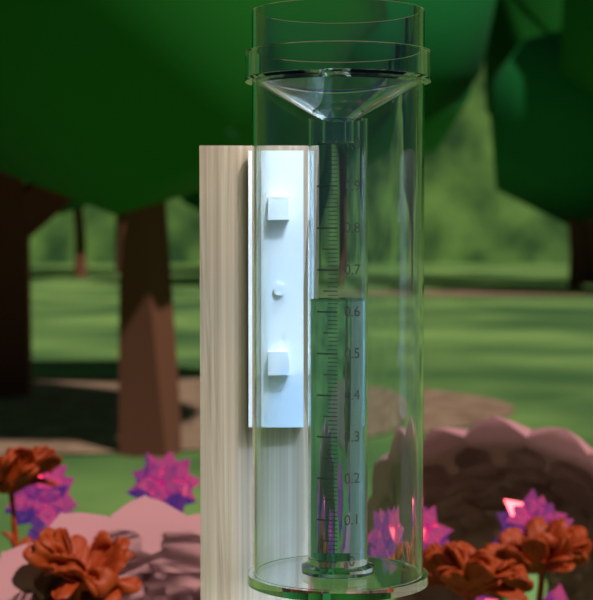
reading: 0.63 (no unit)
